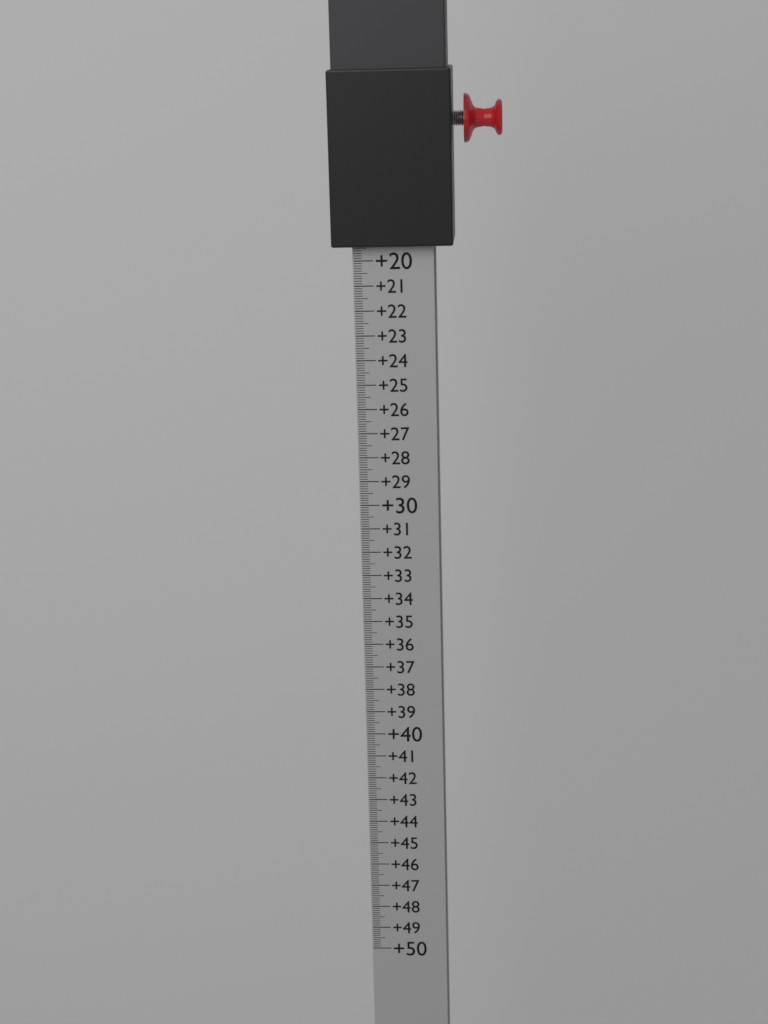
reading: 19.4 (no unit)
